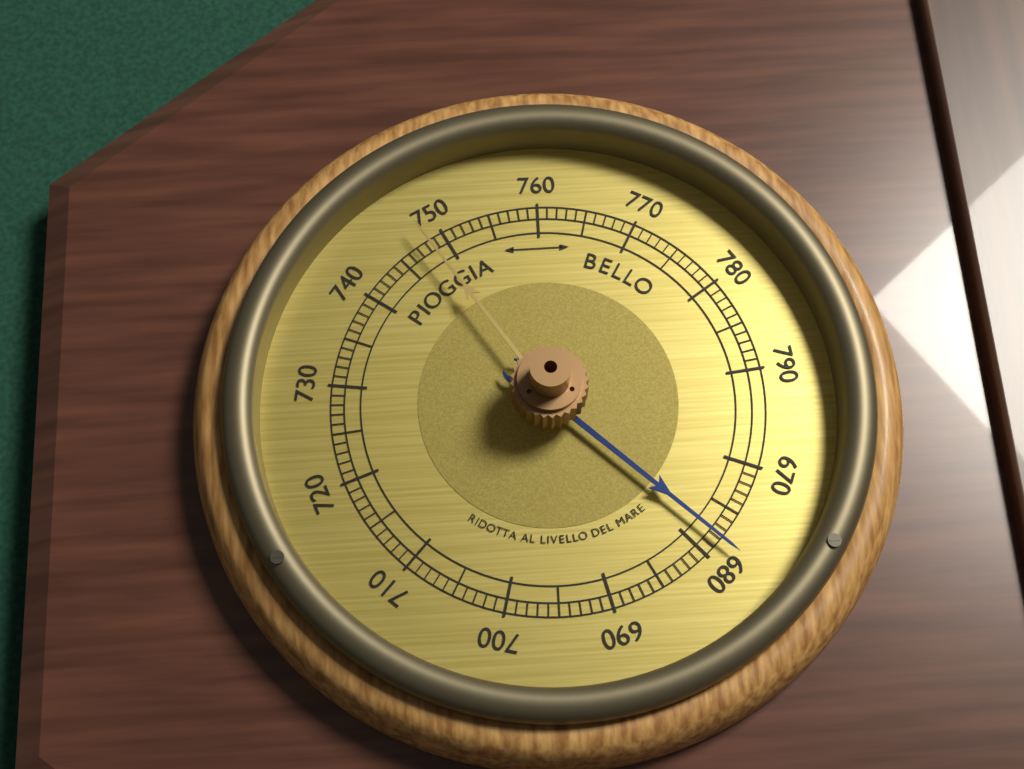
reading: 678 (no unit)
